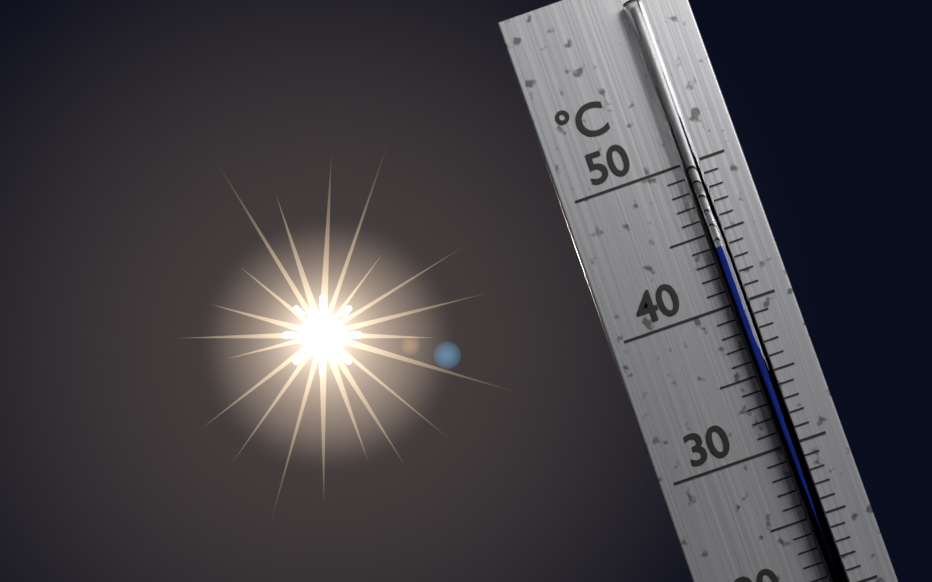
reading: 44 °C
